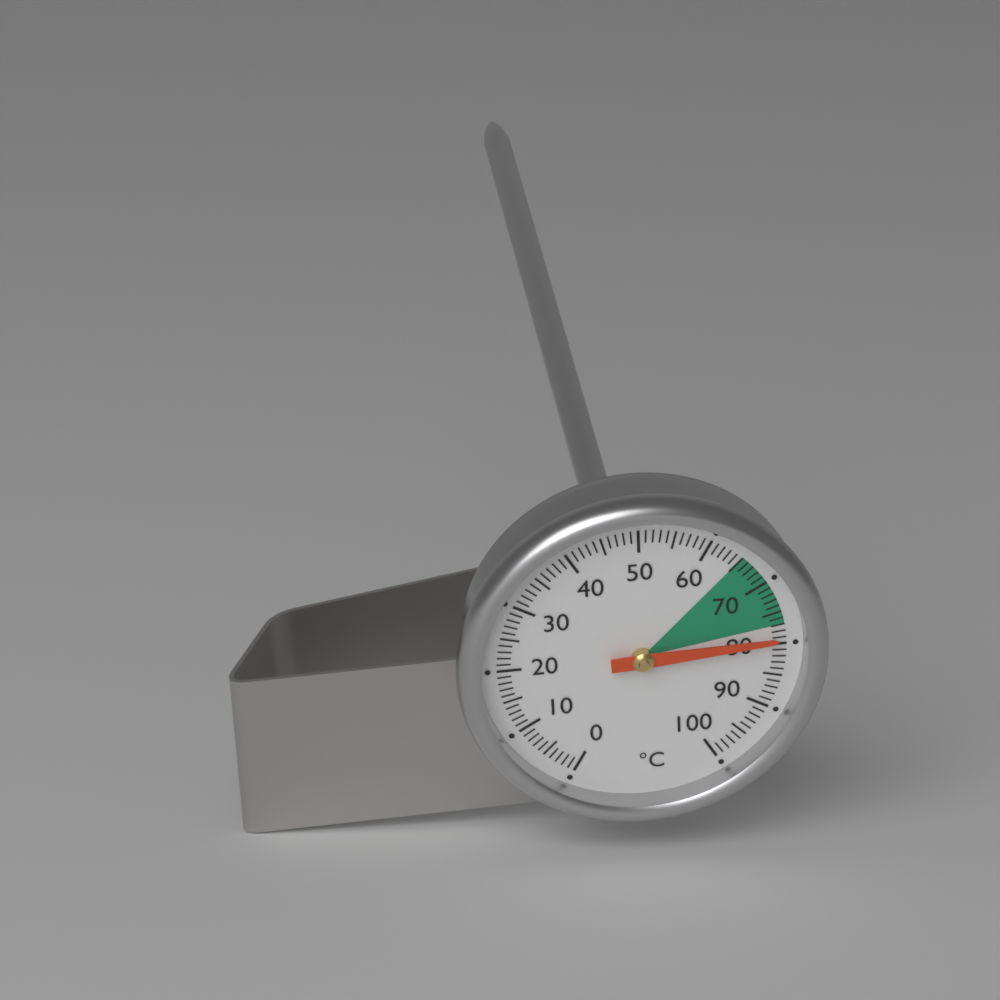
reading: 79 °C
